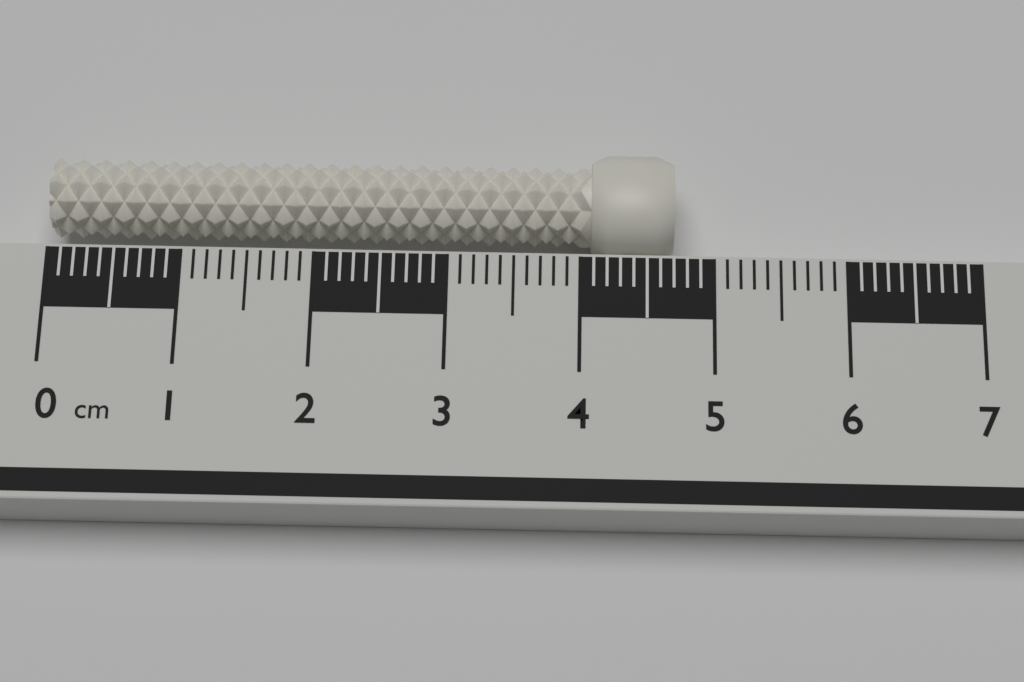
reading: 4.7 cm
